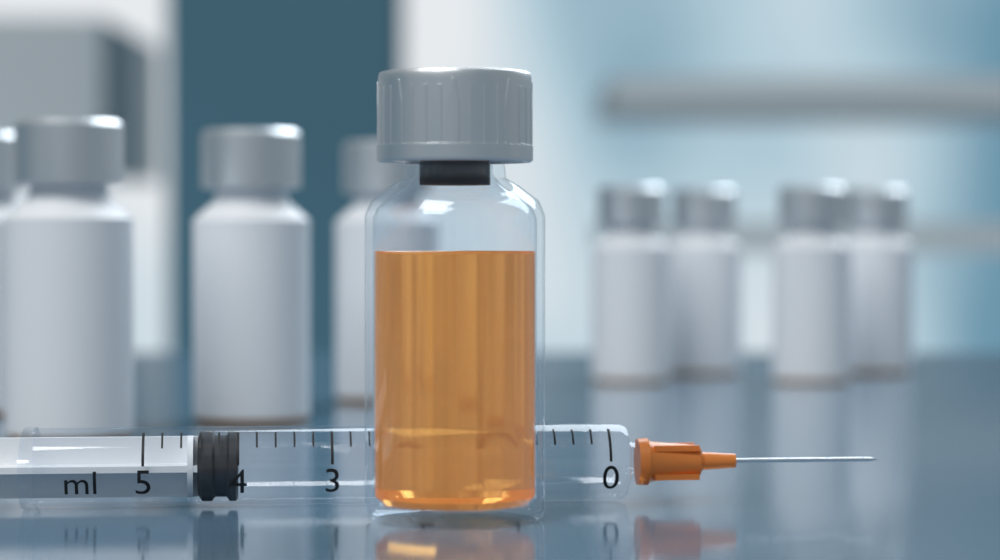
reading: 4.0 ml
